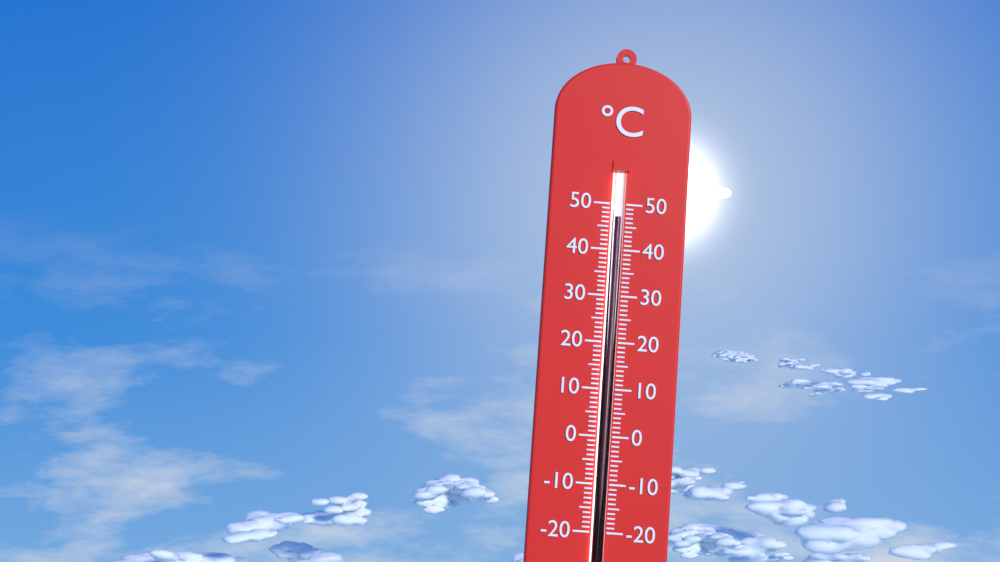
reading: 47 °C
